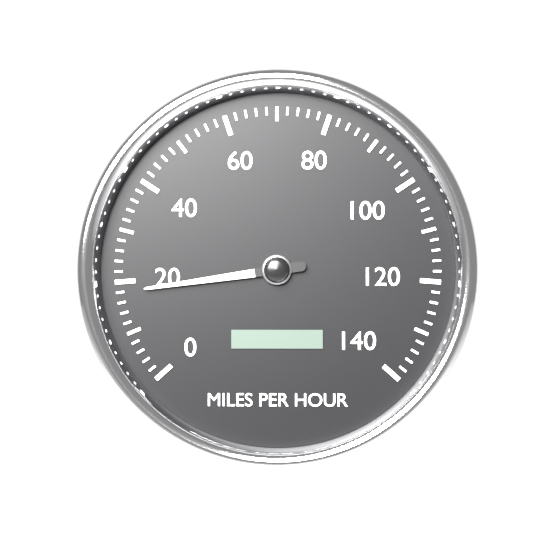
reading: 18 mph
